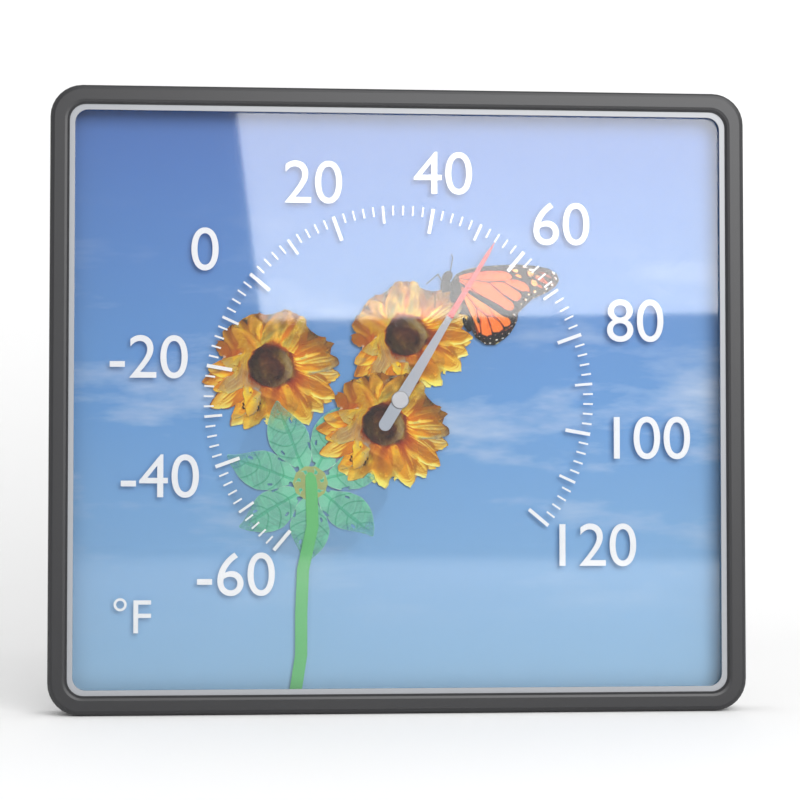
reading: 54 °F
